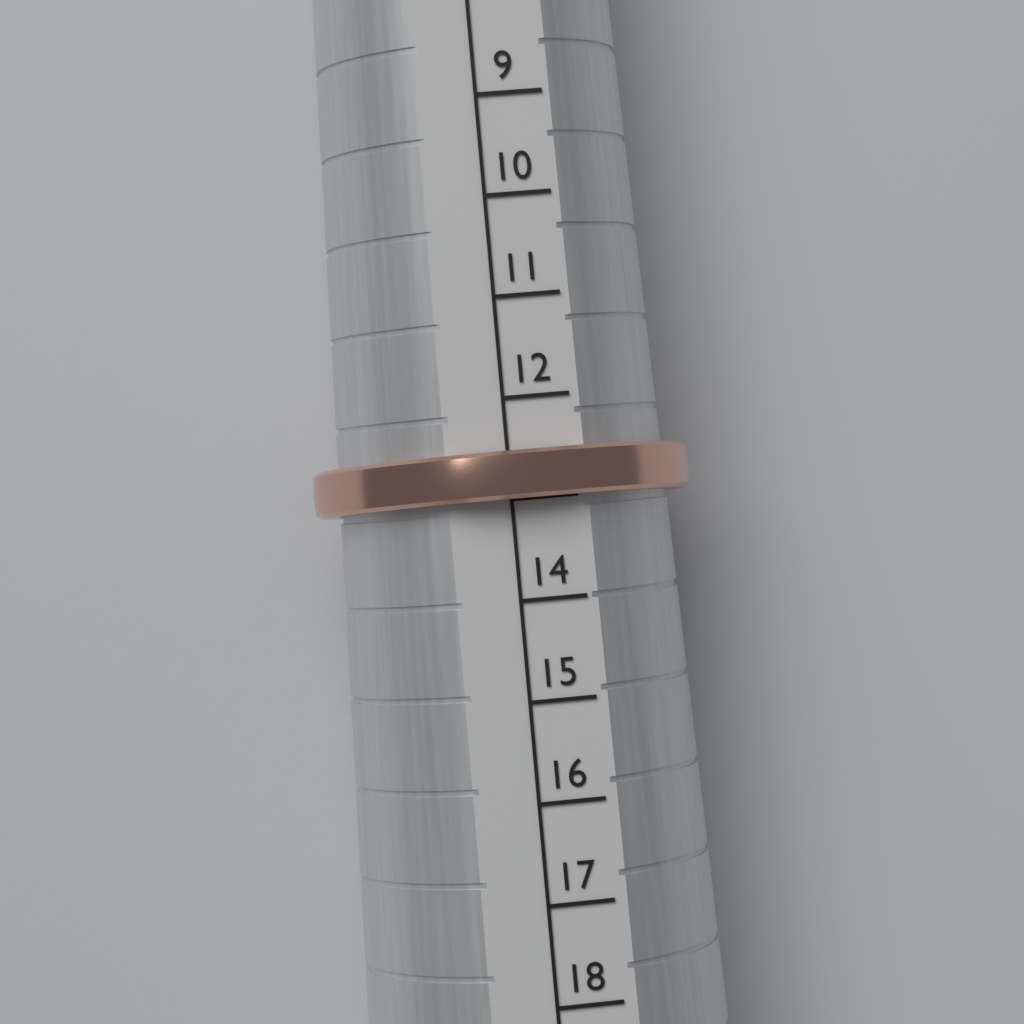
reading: 13 (no unit)
